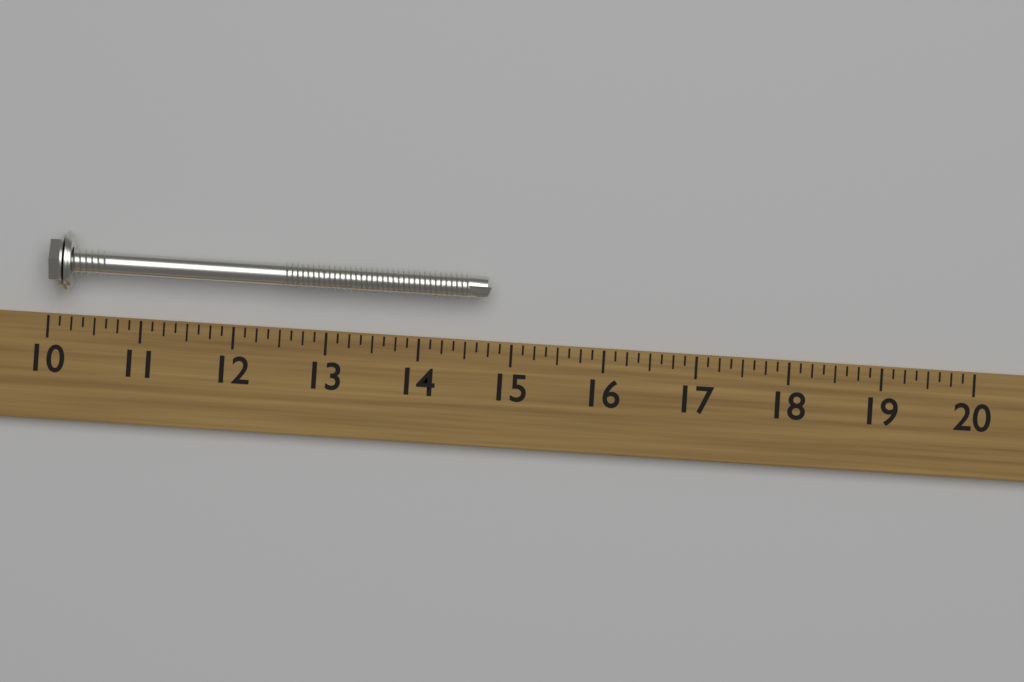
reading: 14.750 (no unit)
